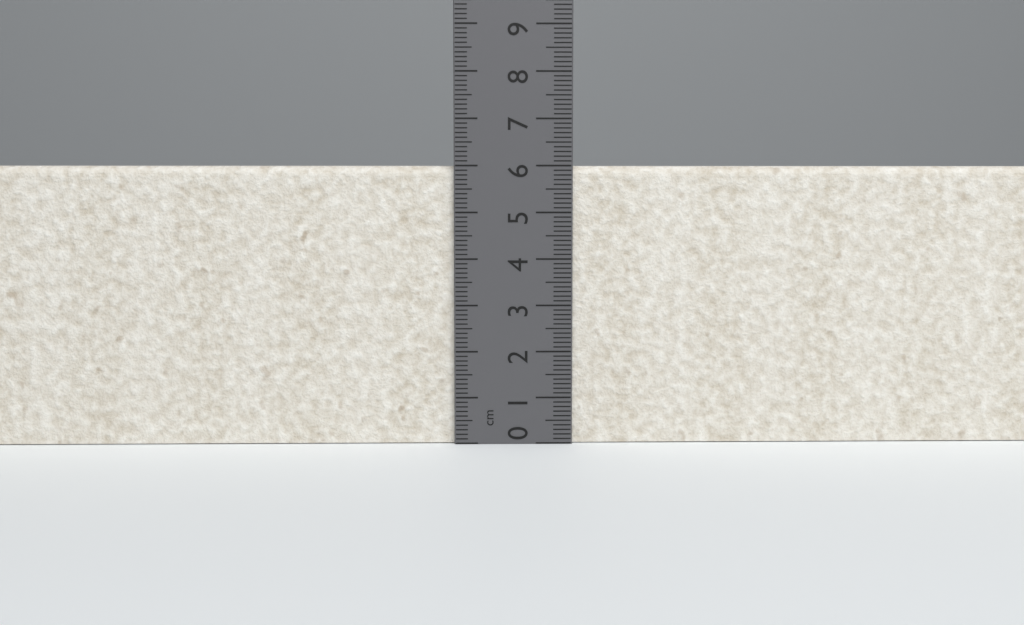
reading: 6.0 cm
